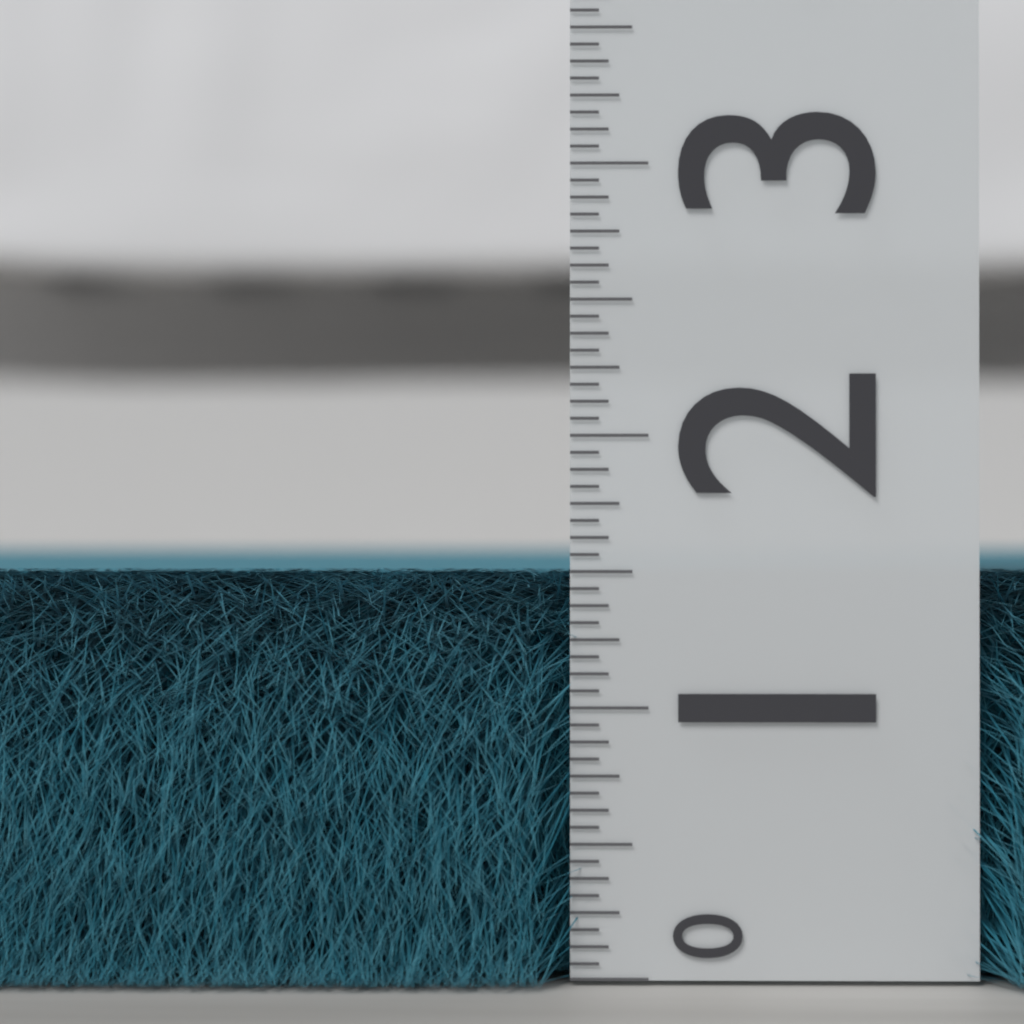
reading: 1.5000 (no unit)
